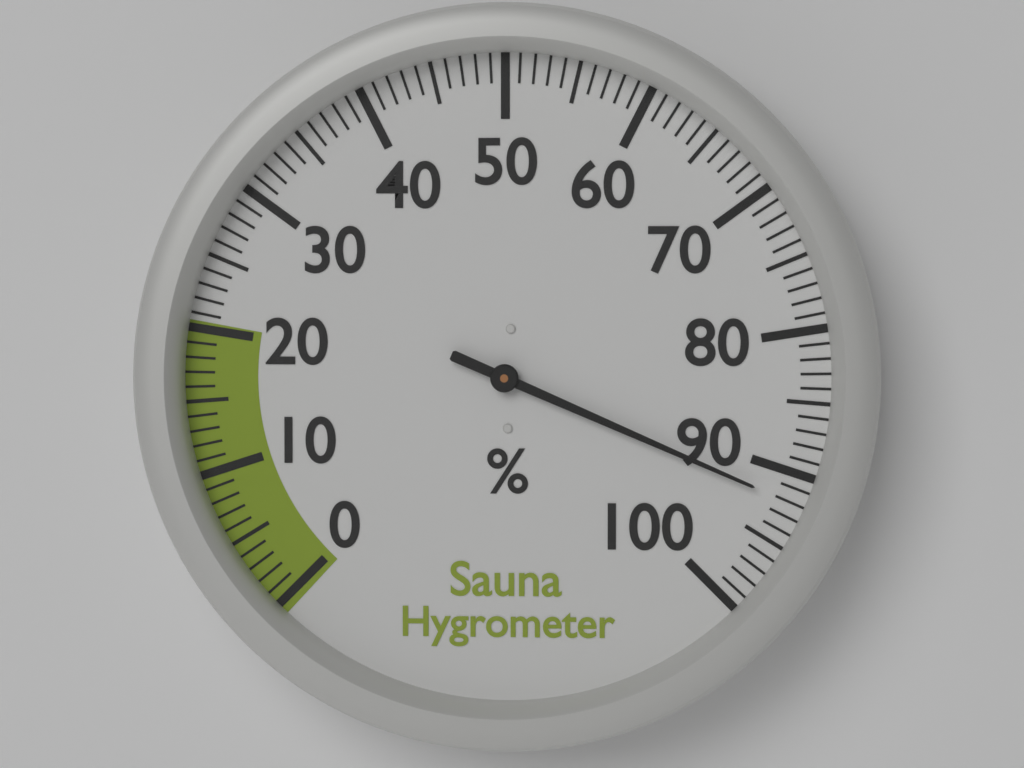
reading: 92 %
